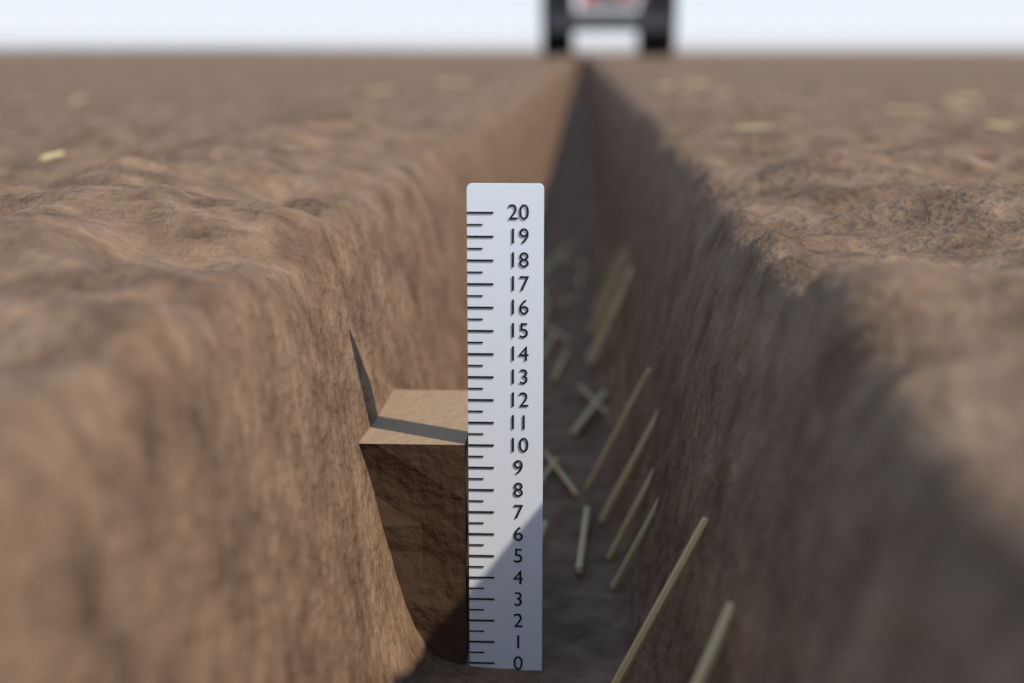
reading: 10.0 (no unit)
